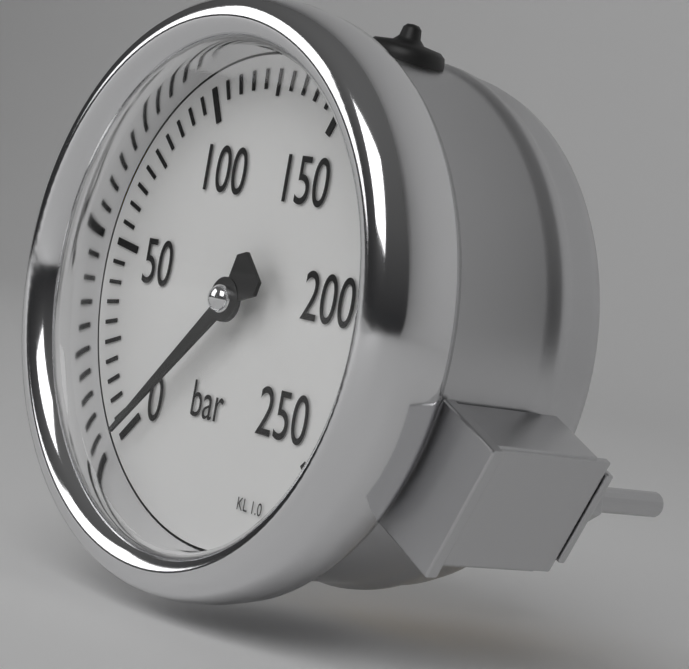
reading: 0 bar
